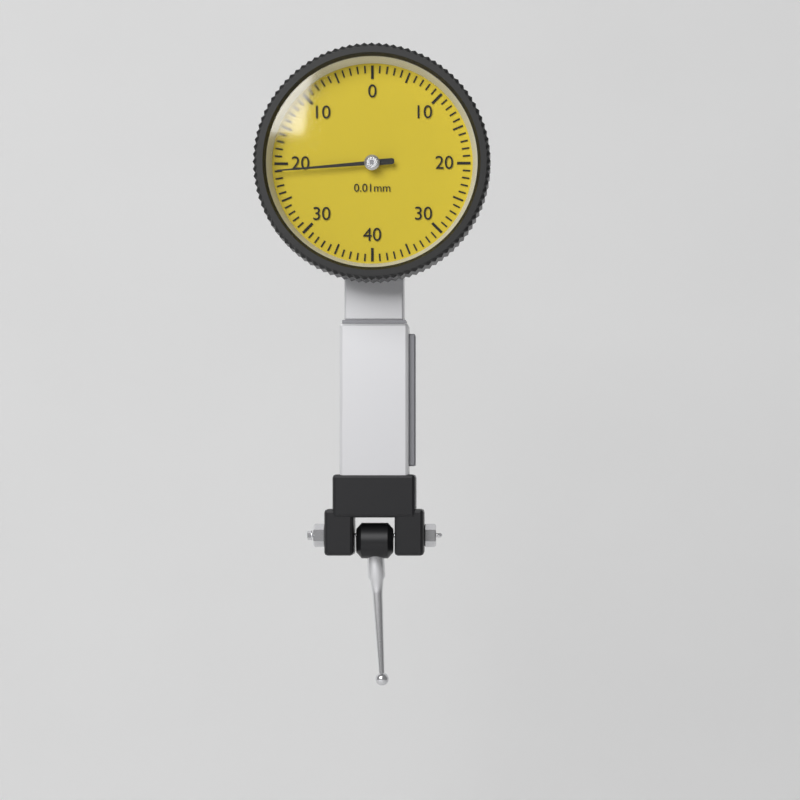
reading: 0.21 mm
